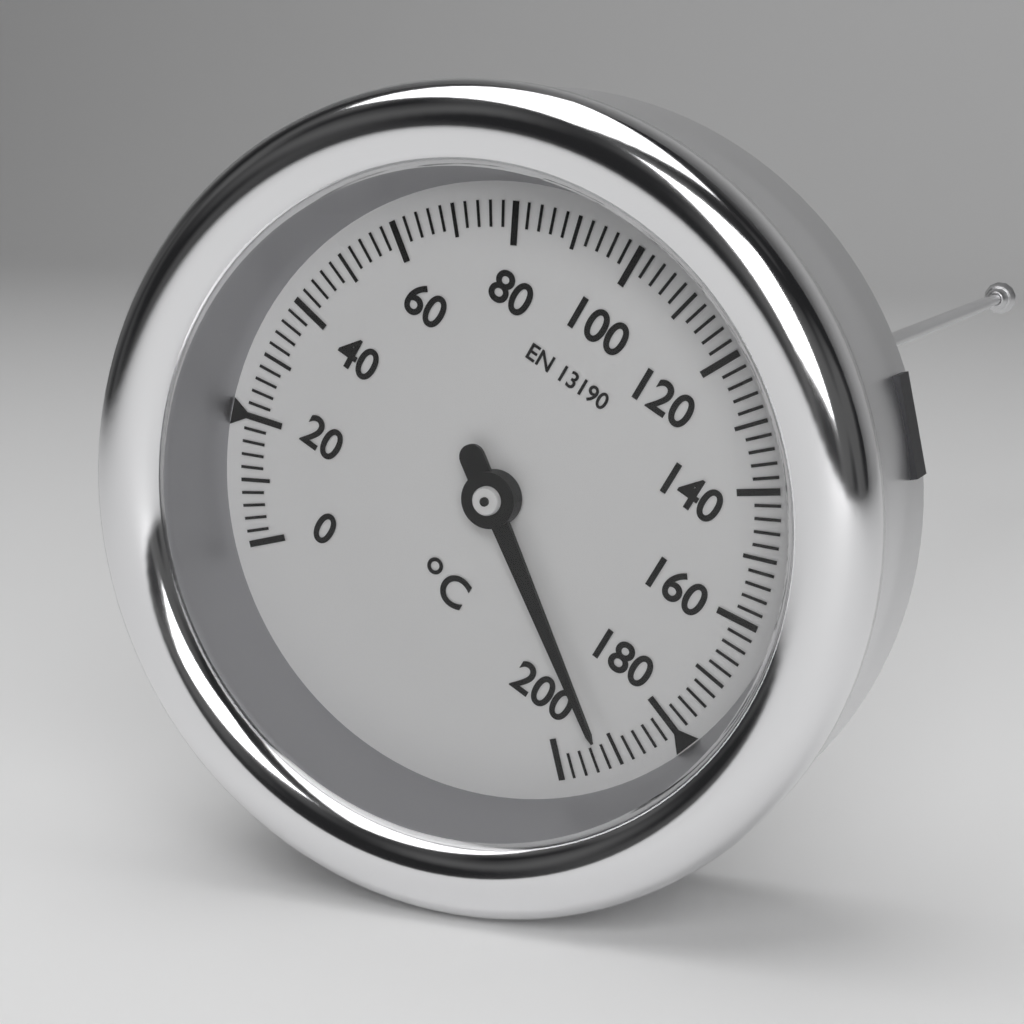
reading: 192 °C
